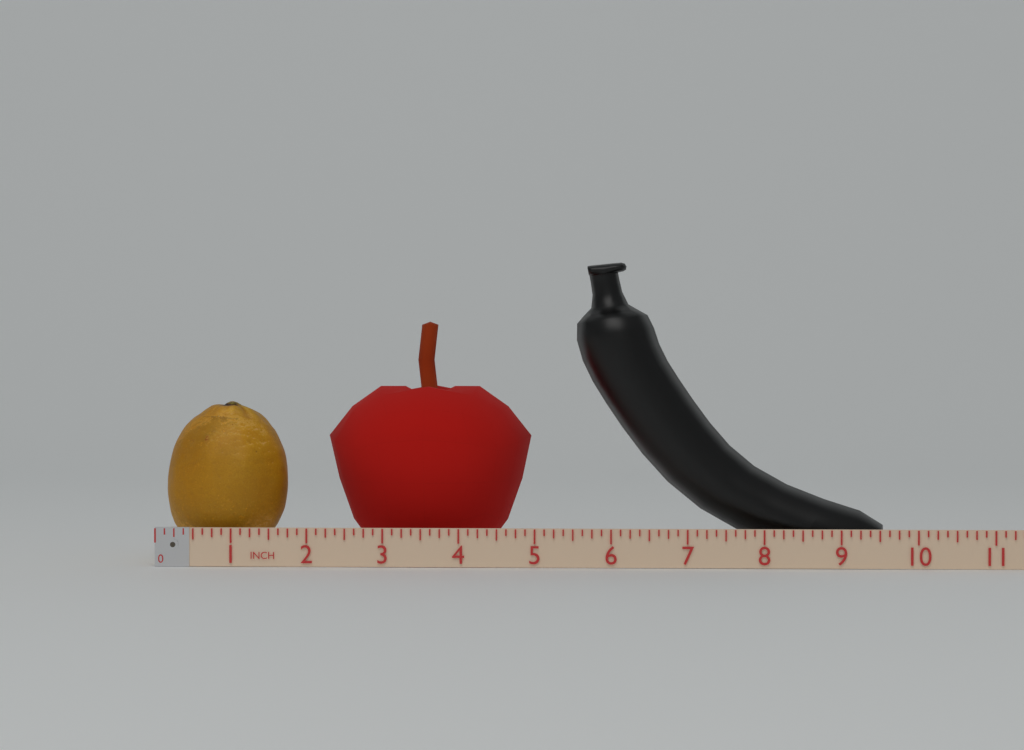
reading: 9.625 in
